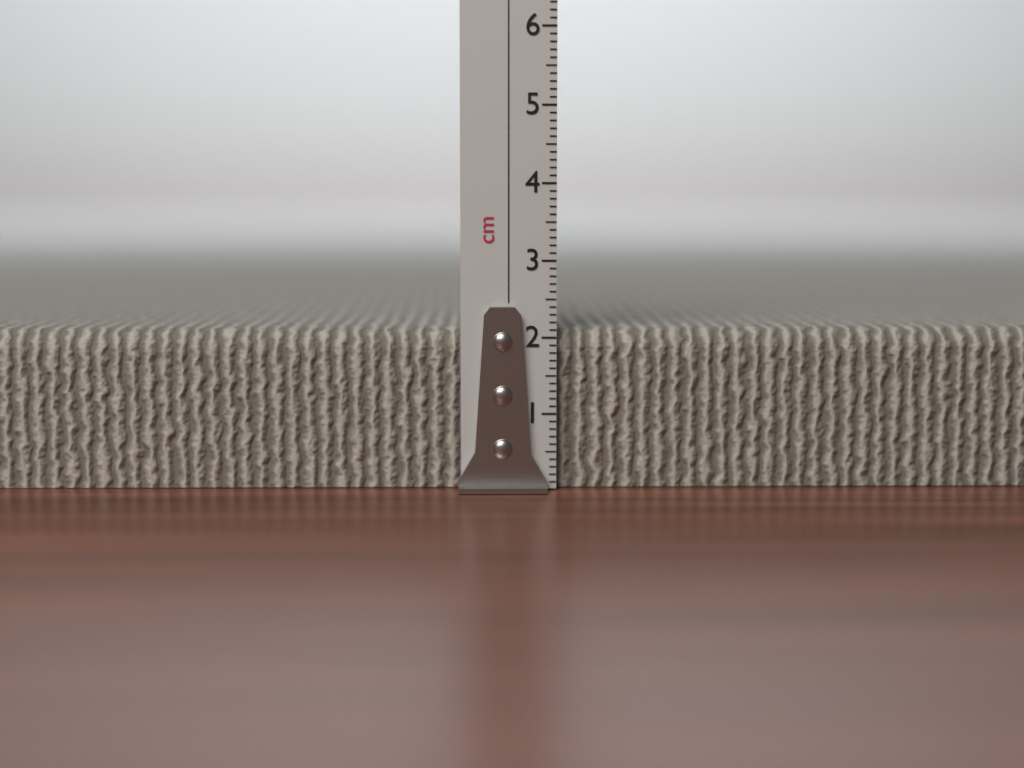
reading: 2.1 cm
